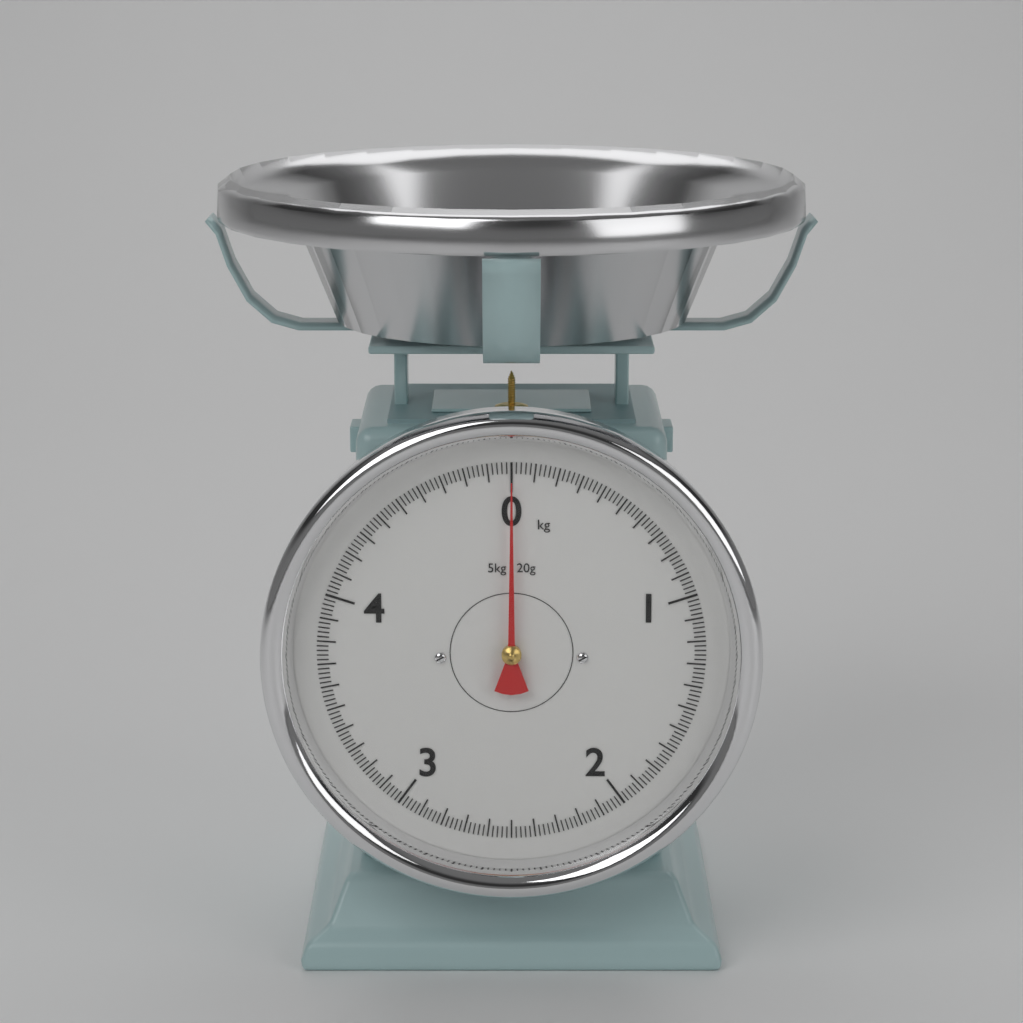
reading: 0.00 kg
